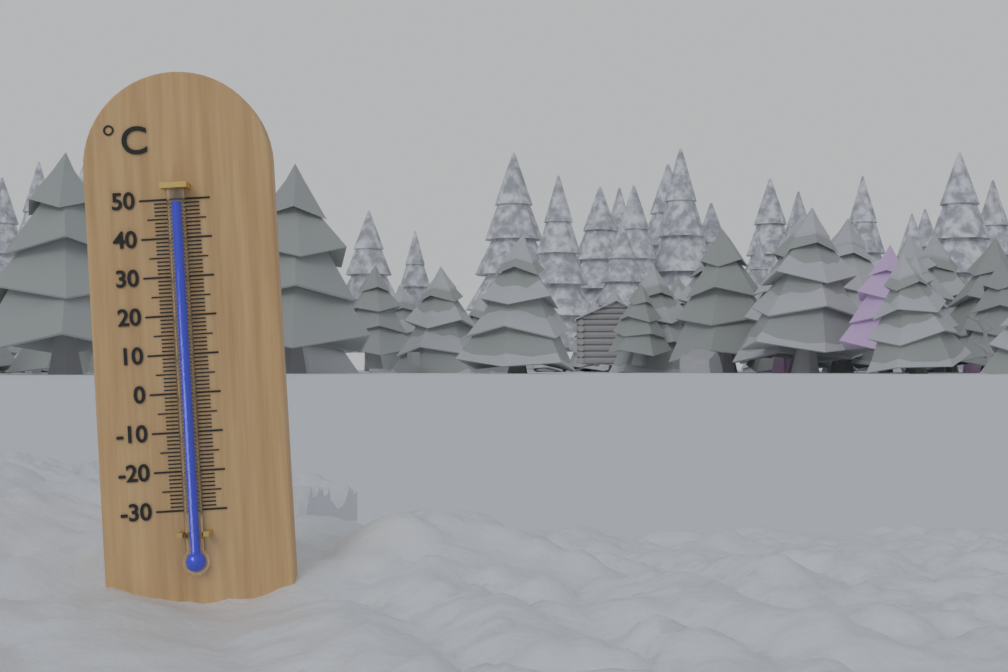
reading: 49 °C
